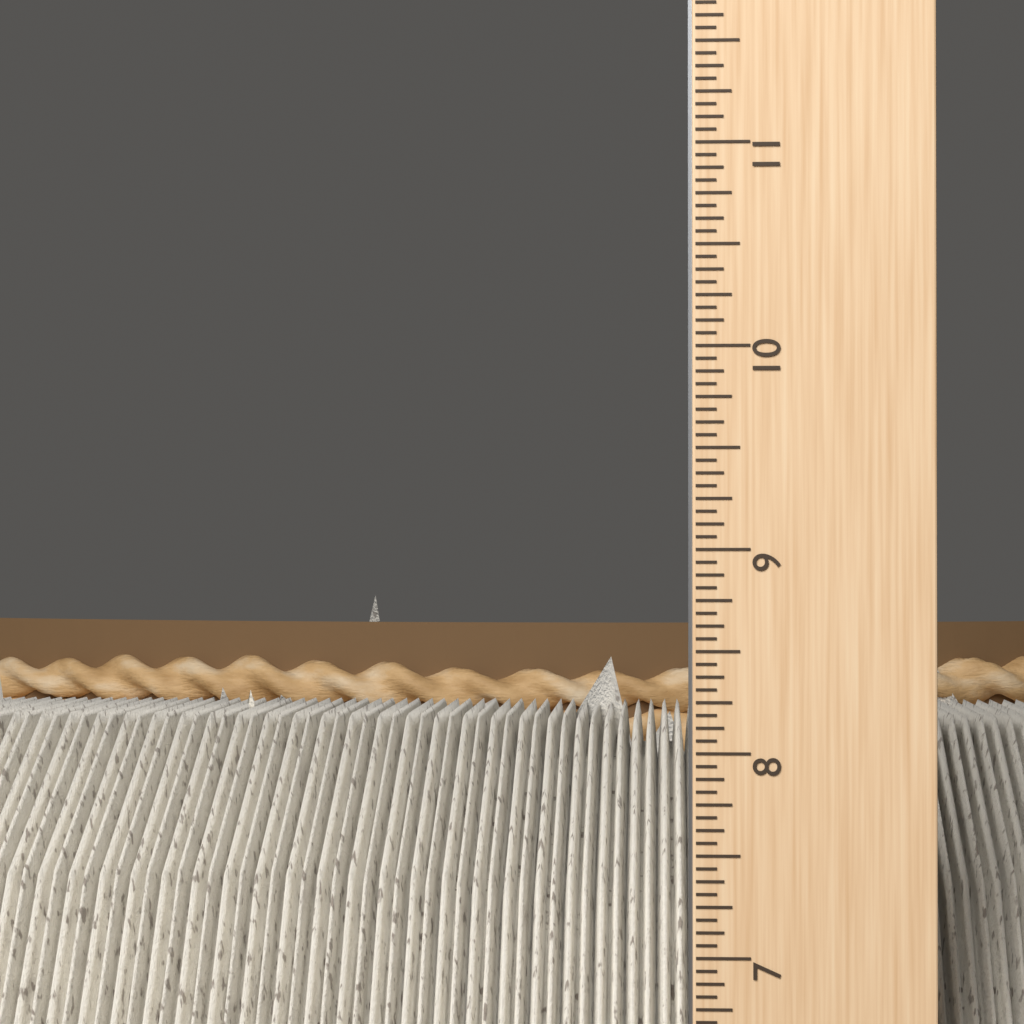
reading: 8.6250 inch
